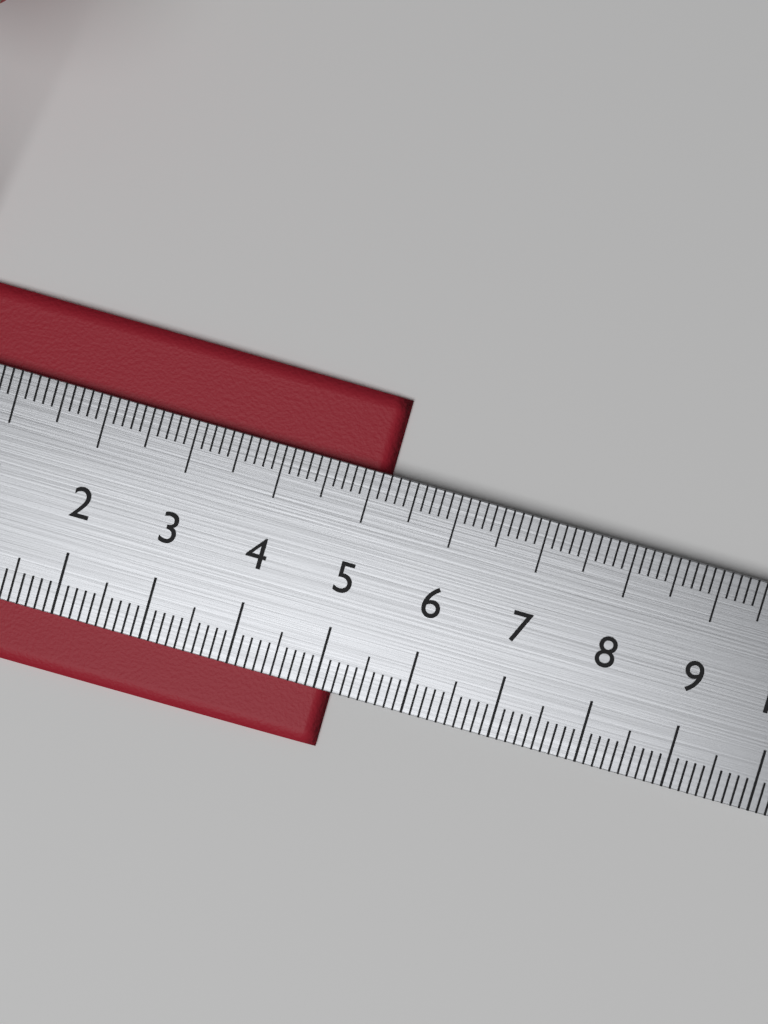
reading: 5.2 cm
